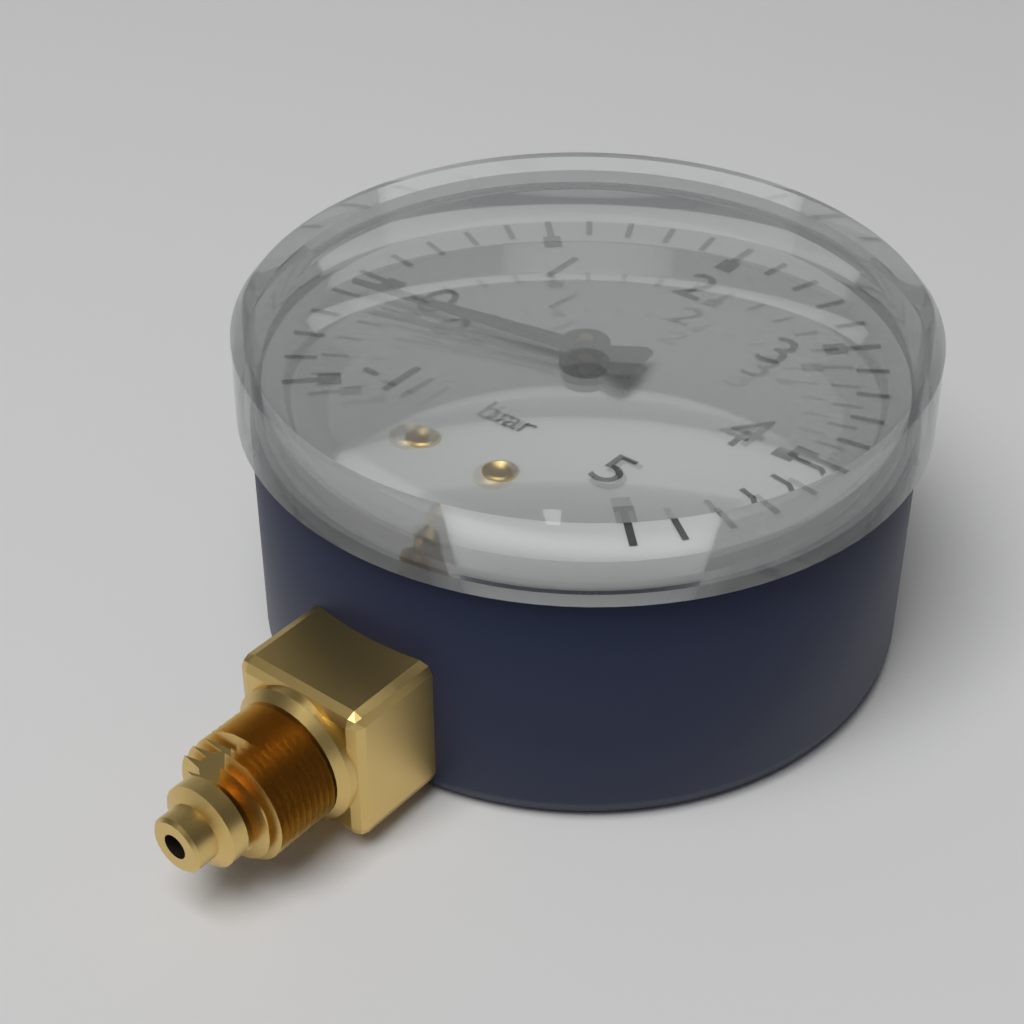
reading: -0.2 bar
